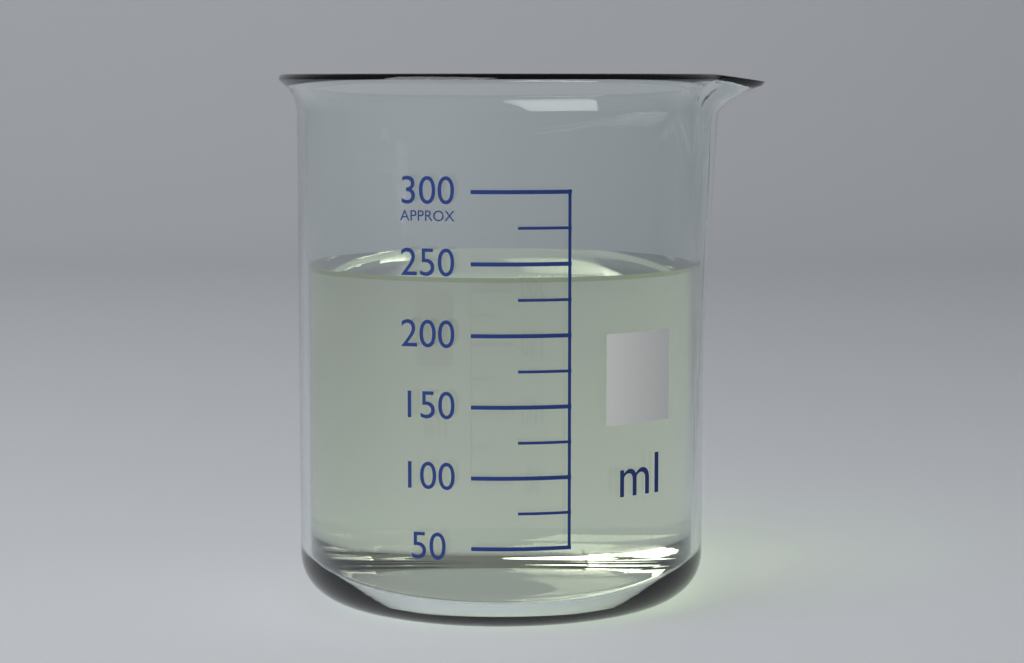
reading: 240 ml
